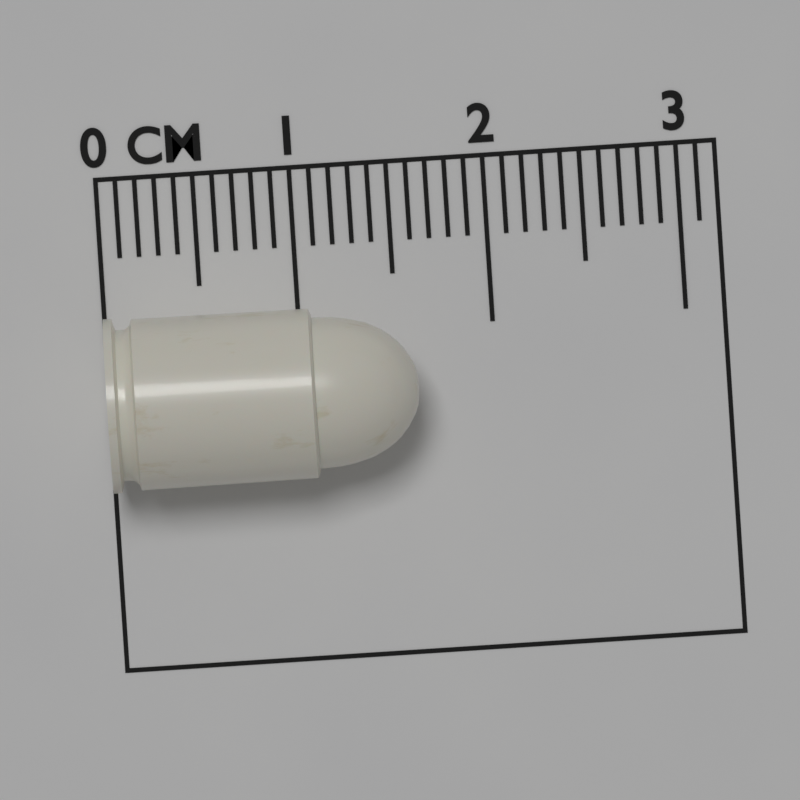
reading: 1.6 cm
